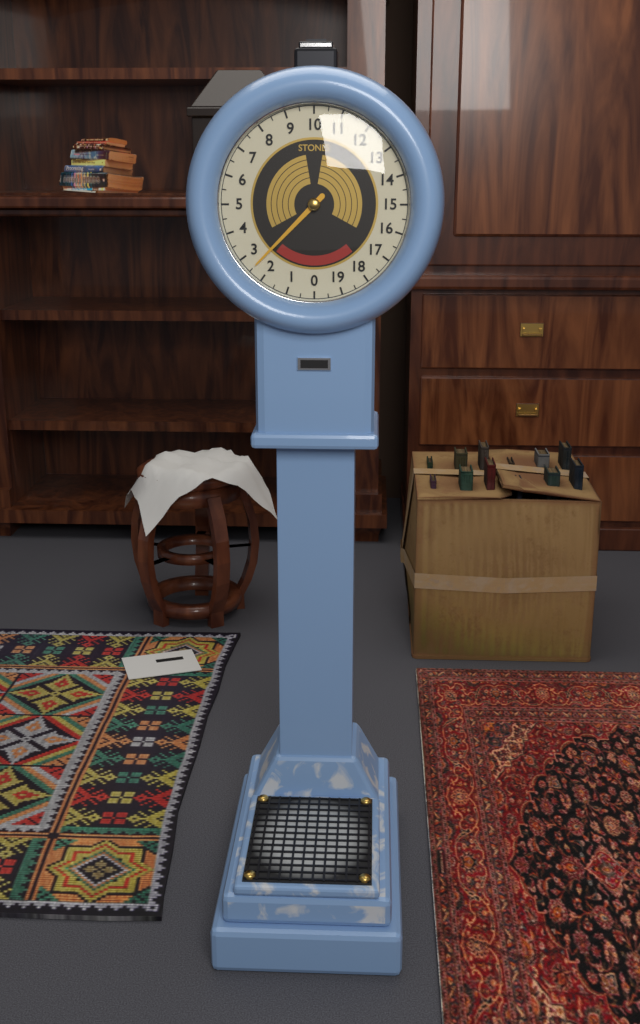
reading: 2.5 stones
